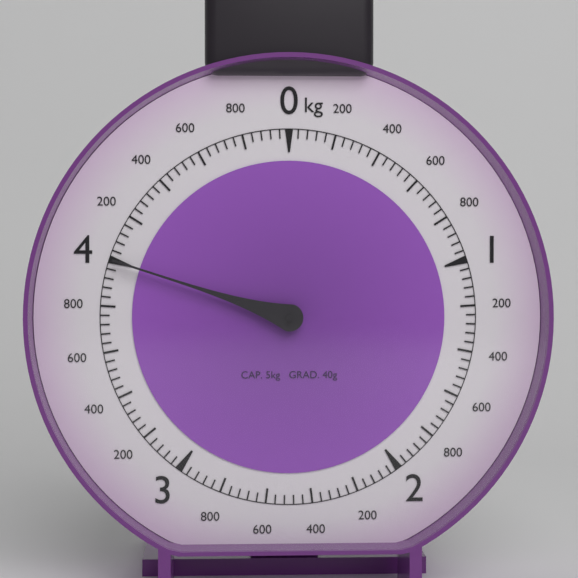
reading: 4.00 kg
